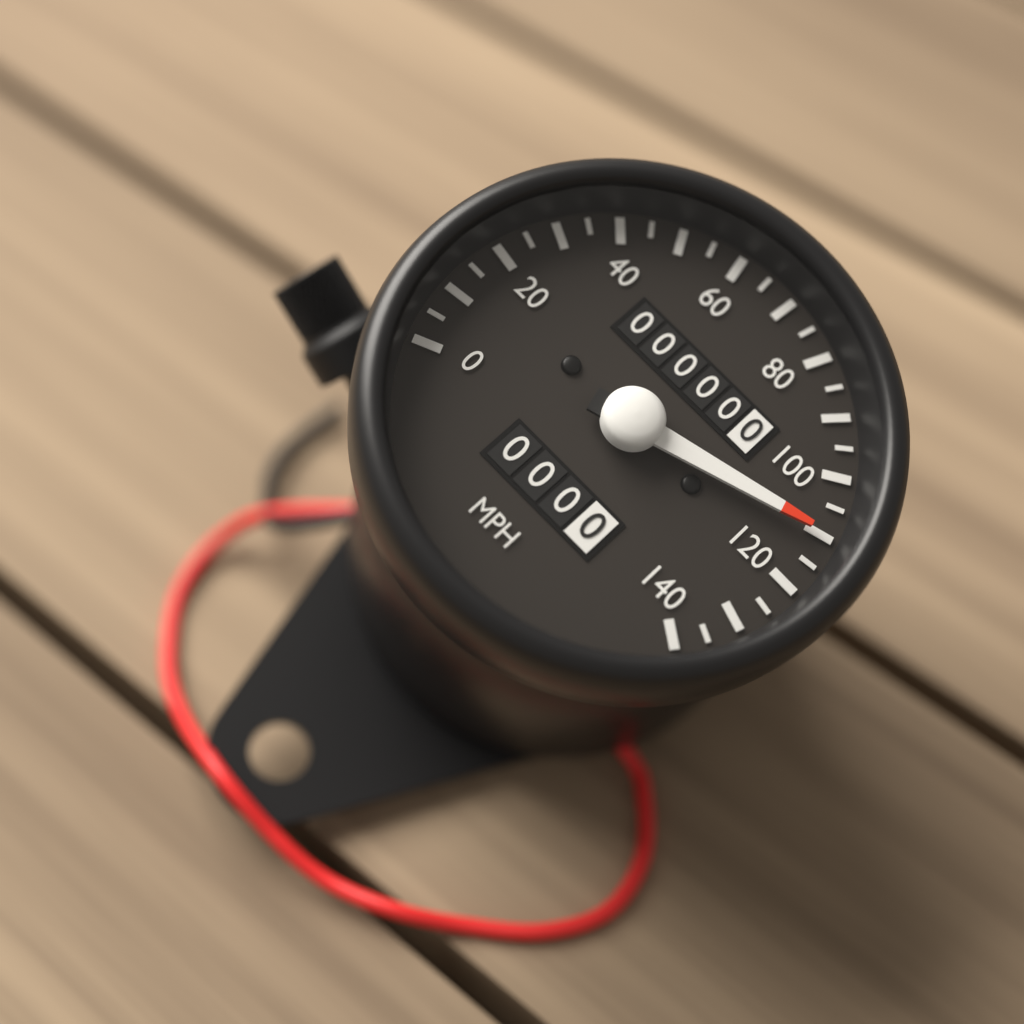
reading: 110 mph
